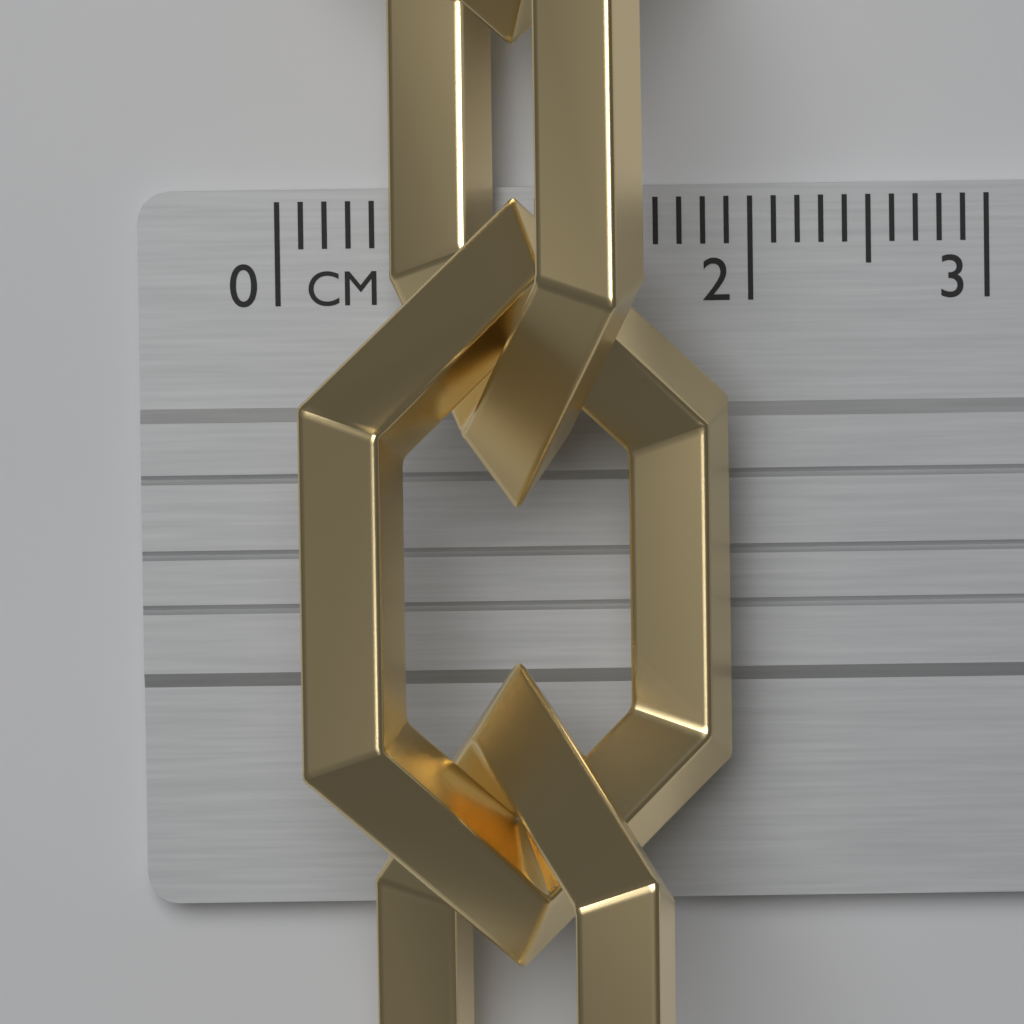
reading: 2.0 cm
